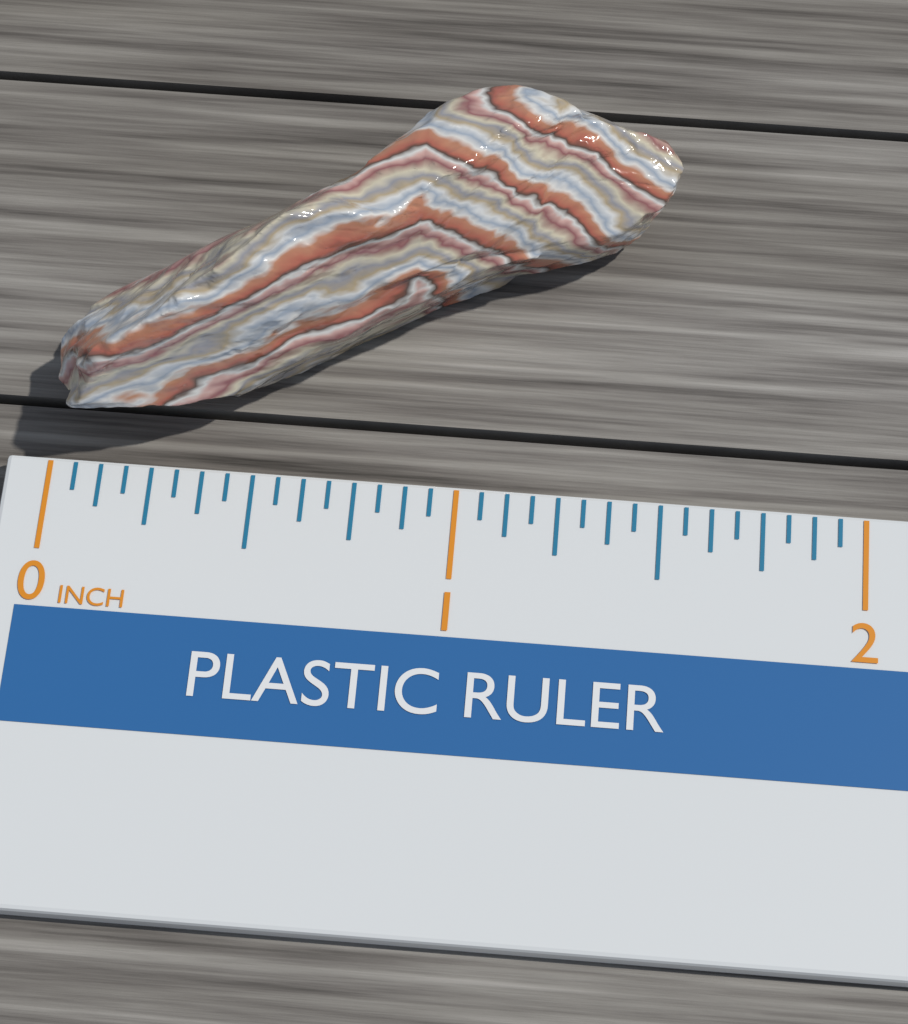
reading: 1.5000 inch
